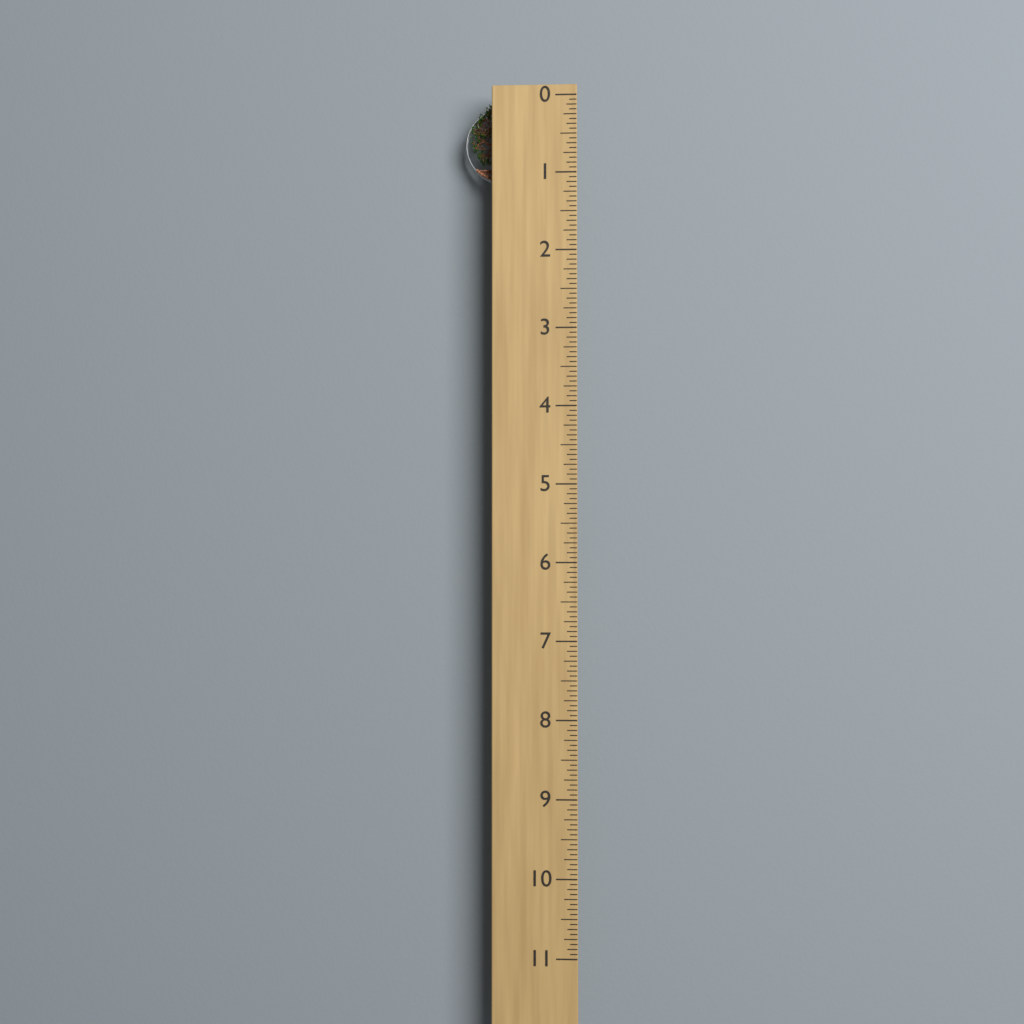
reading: 1.0625 (no unit)
